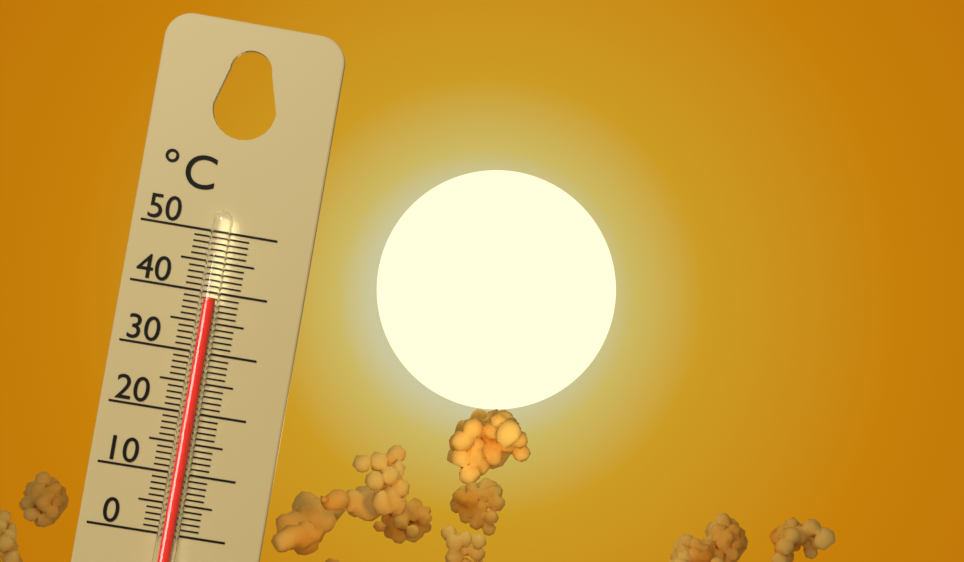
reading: 39 °C
